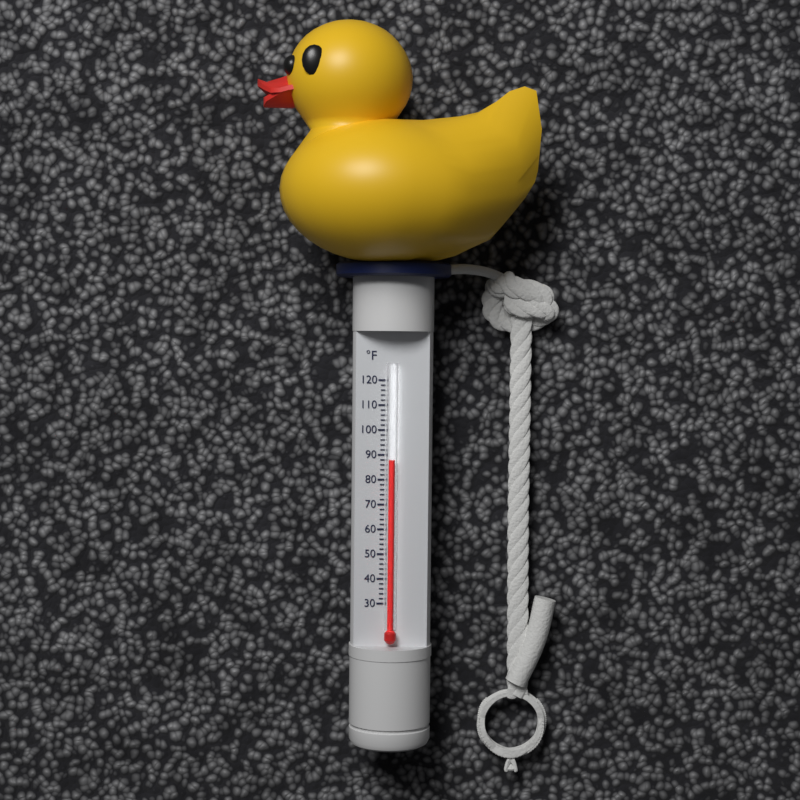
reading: 88 °F
